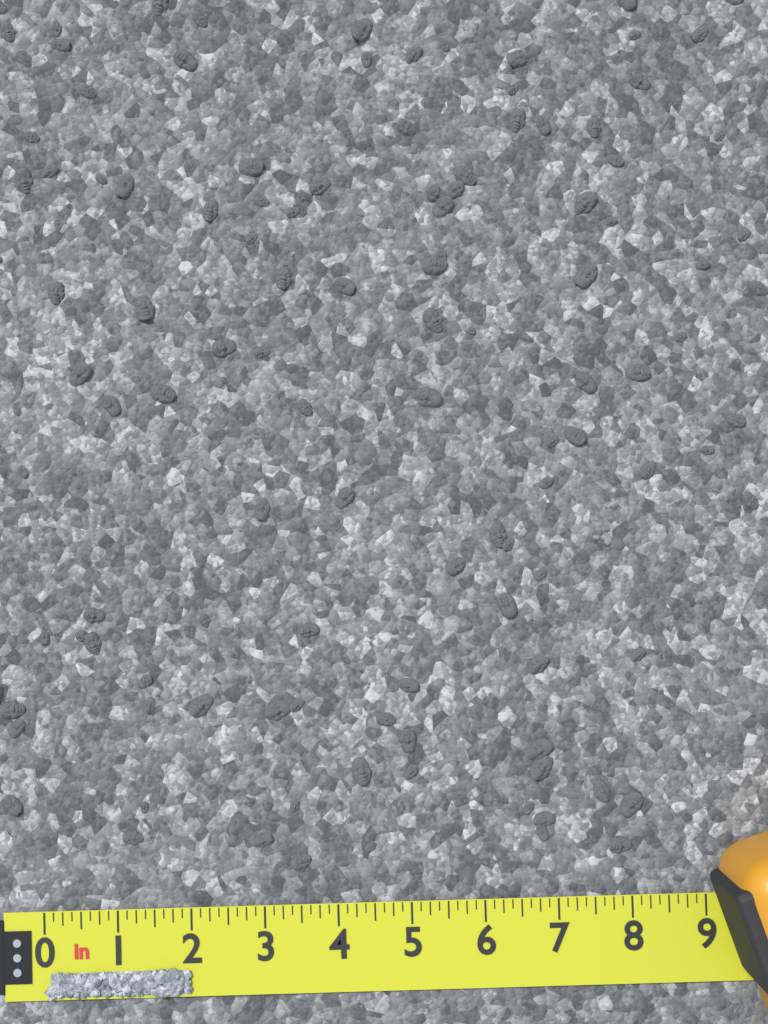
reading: 2.000 in
